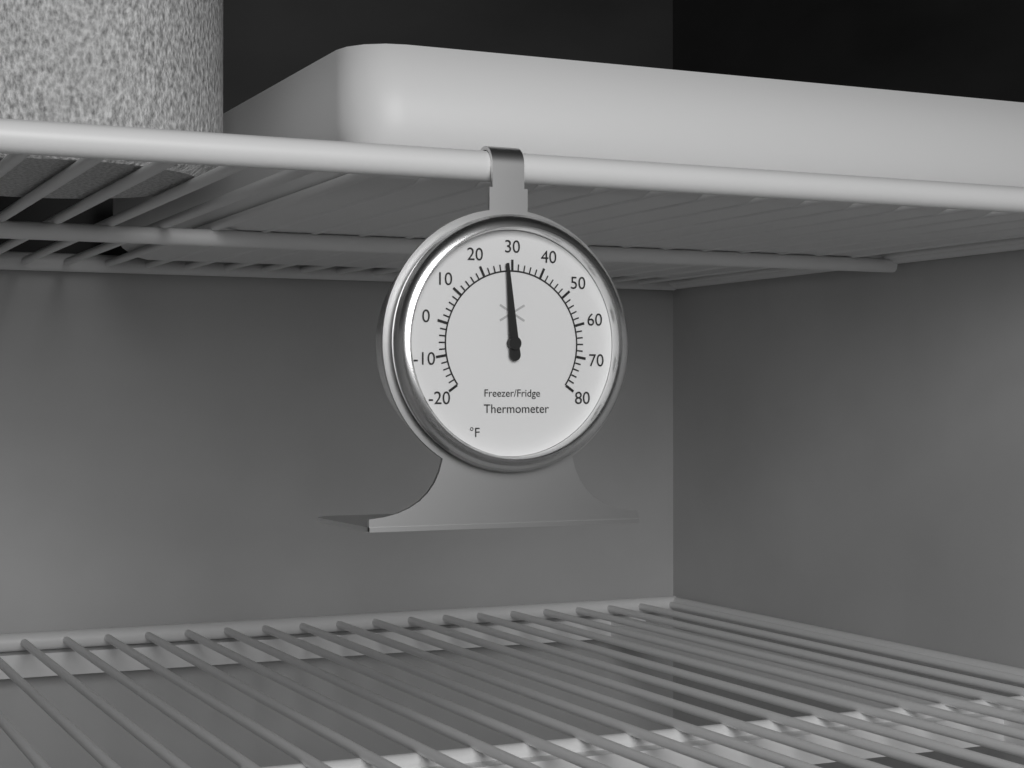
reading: 28 °F
